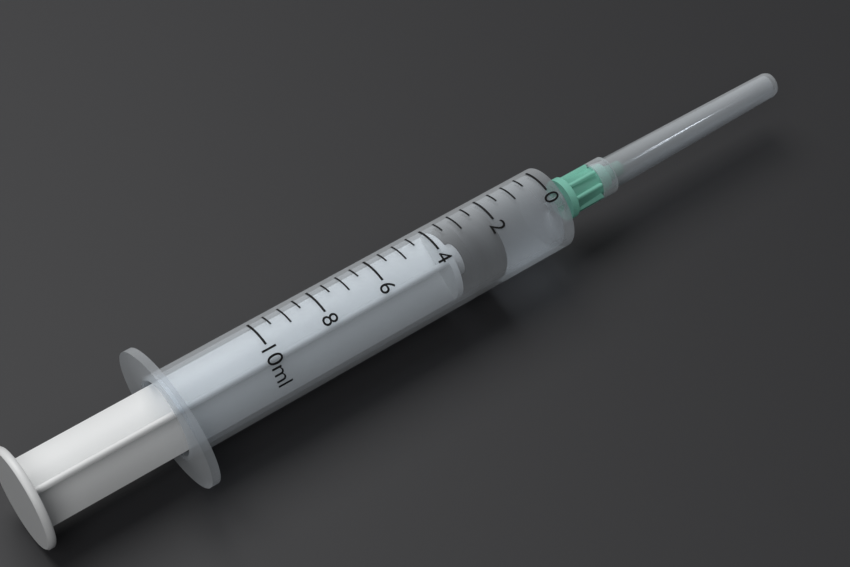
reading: 2.0 ml
